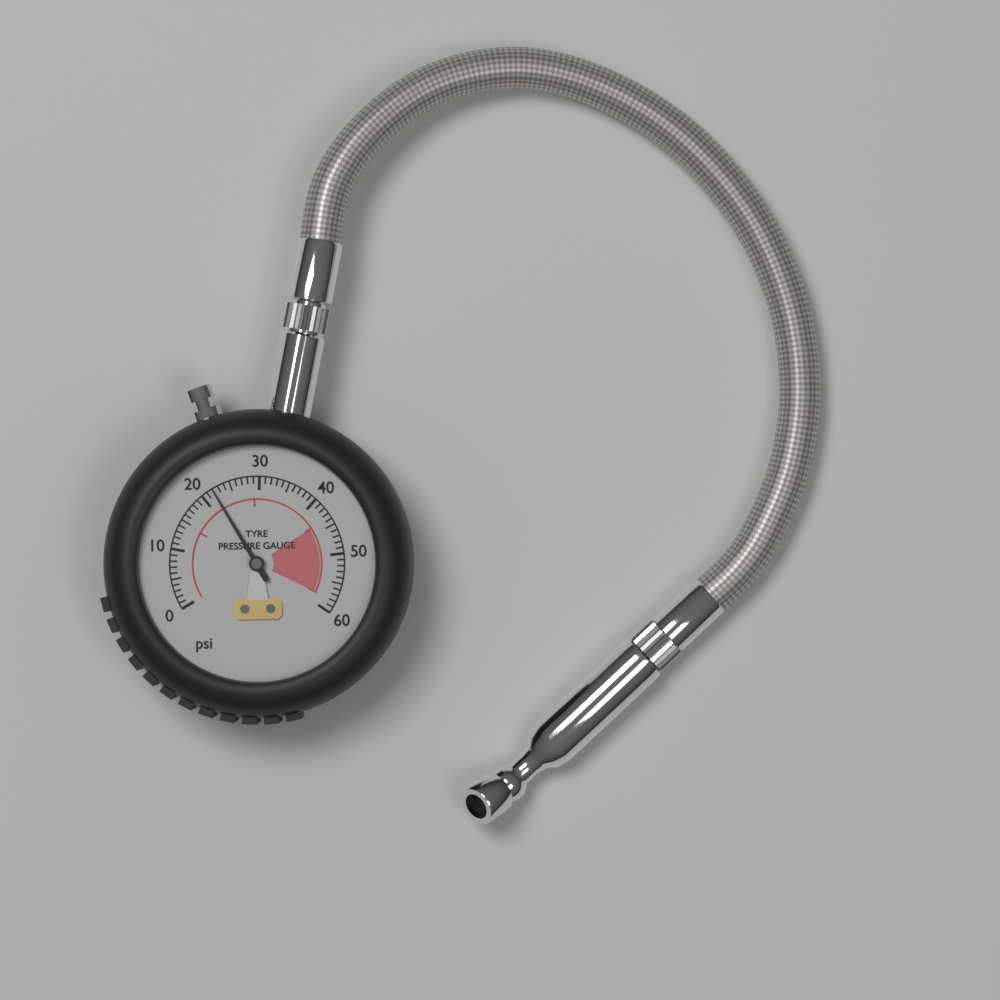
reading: 22 psi
